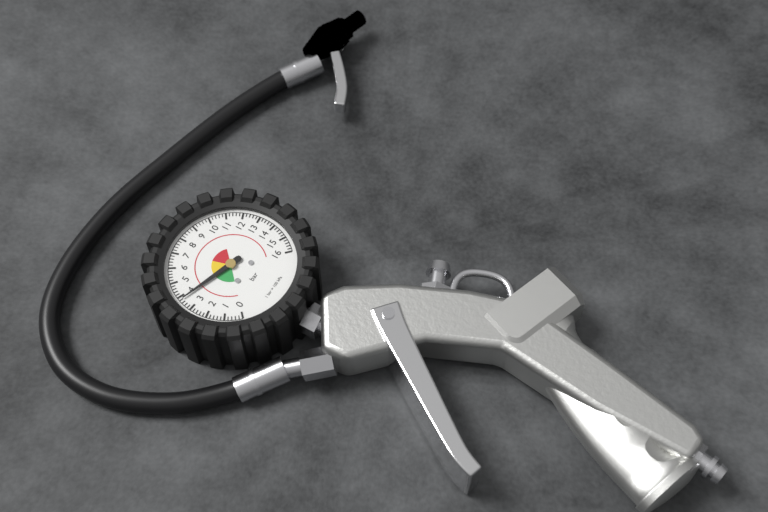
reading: 3.8 bar
